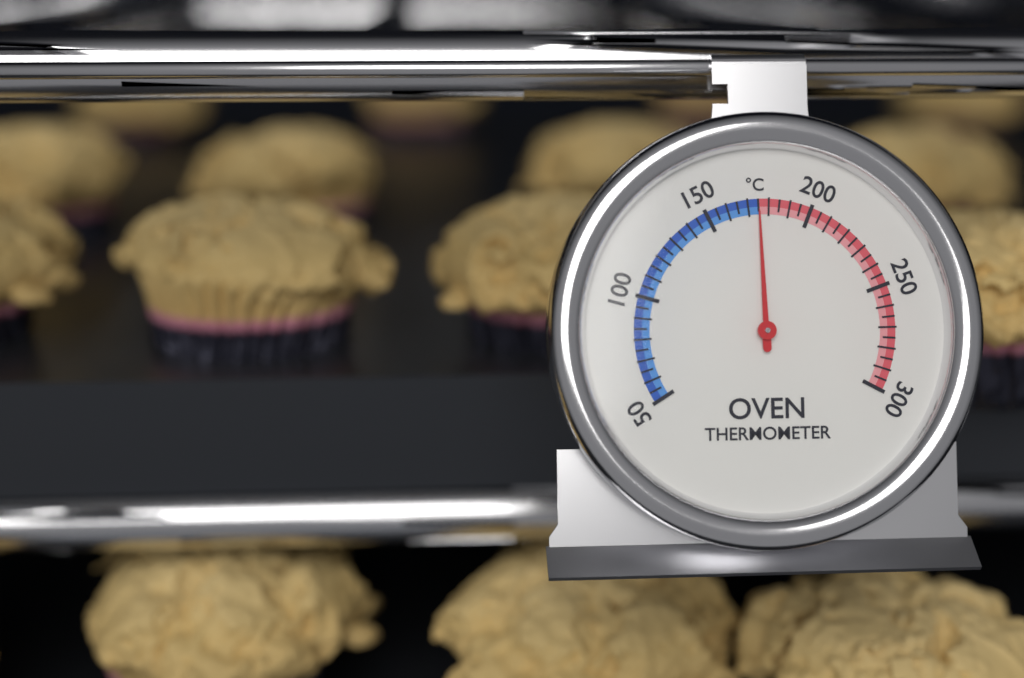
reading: 175 °C
